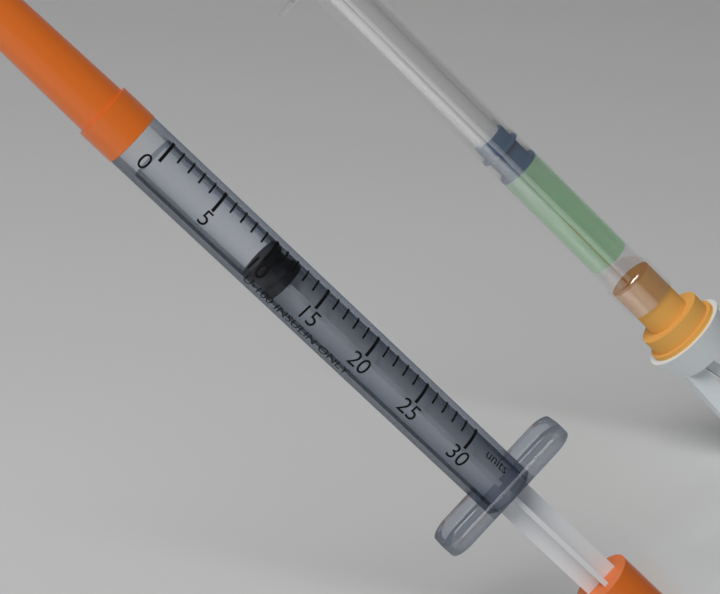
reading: 10 units
